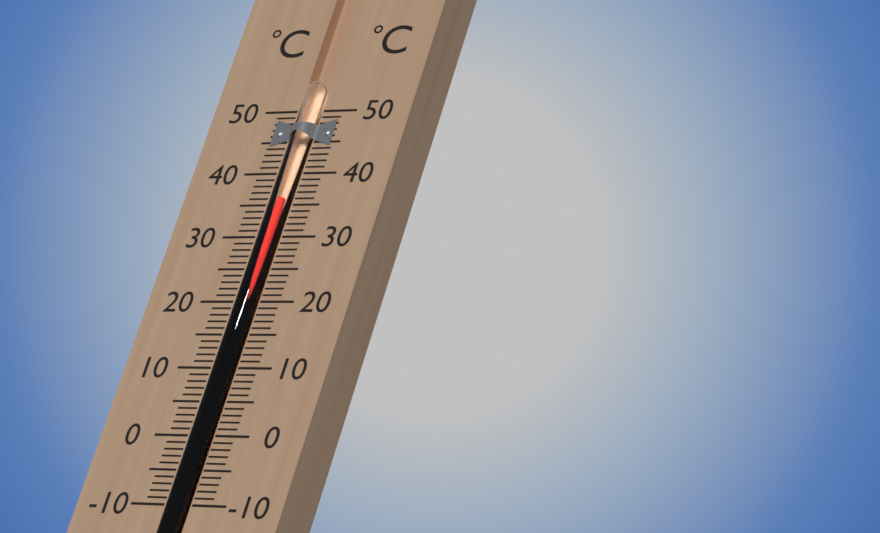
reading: 36 °C
